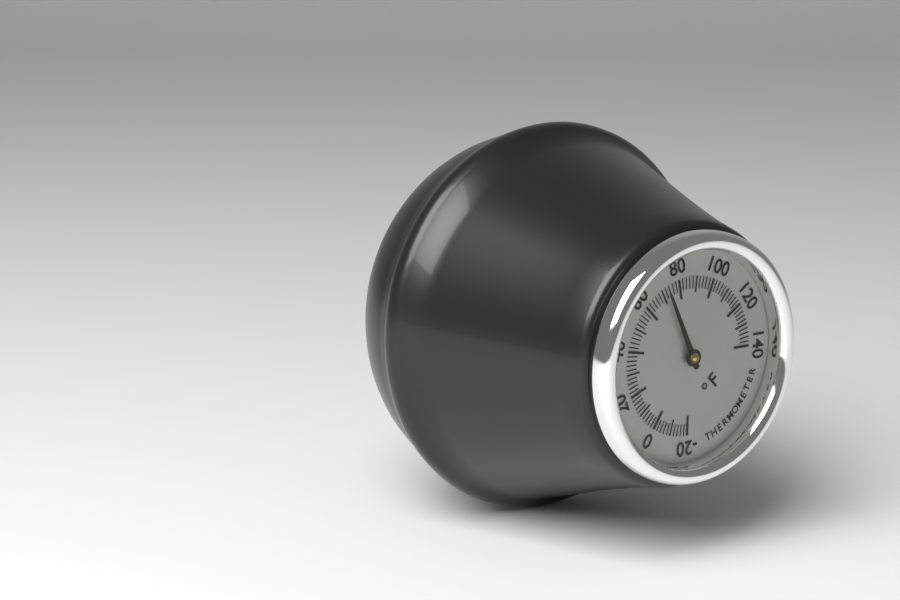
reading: 72 °F
